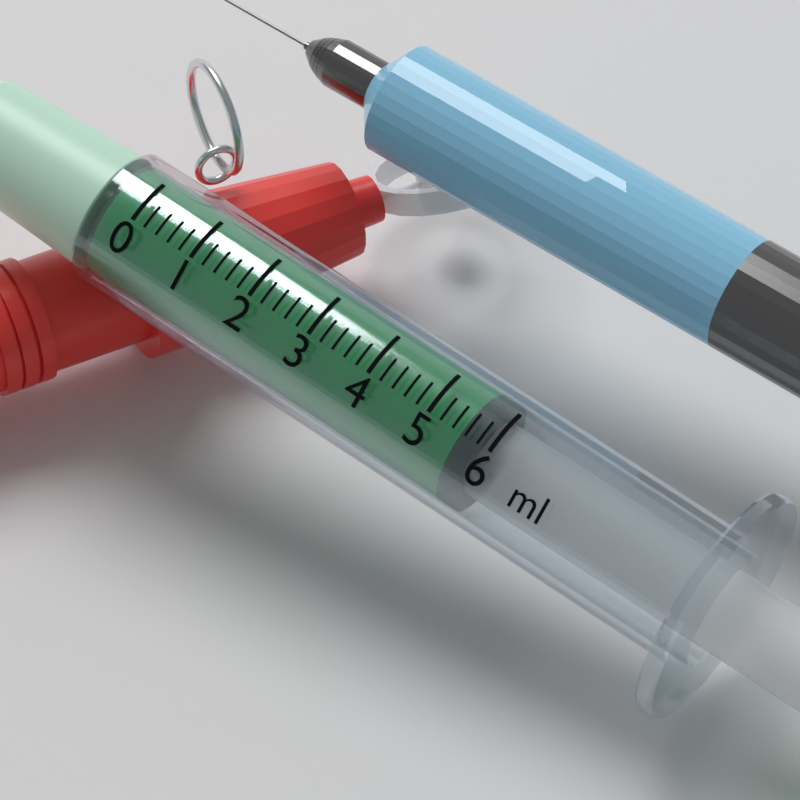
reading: 5.5 ml
